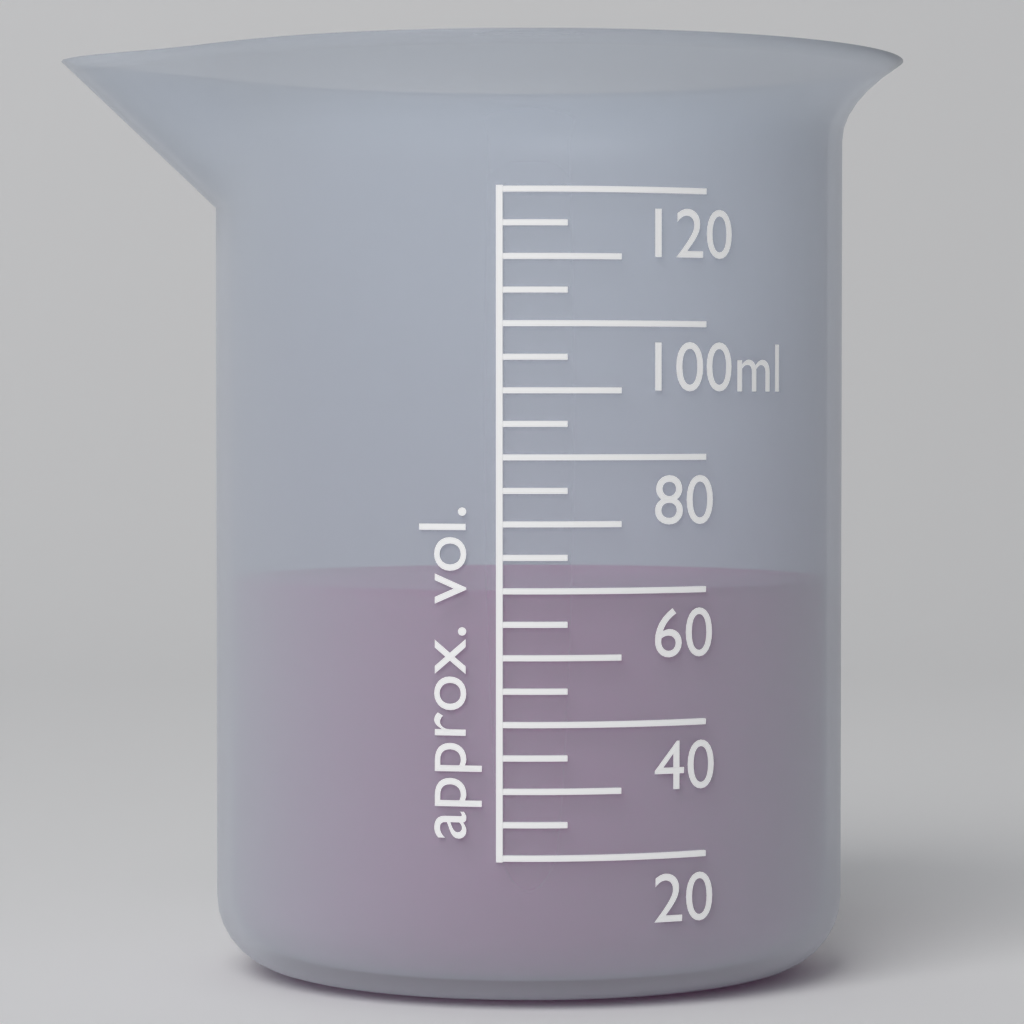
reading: 60 ml
